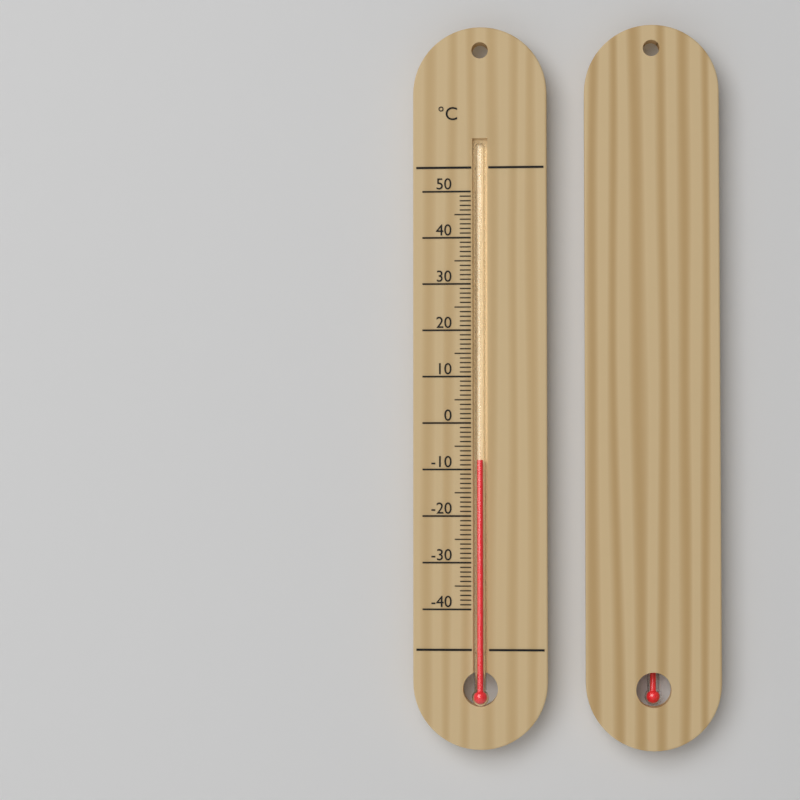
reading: -8 °C
